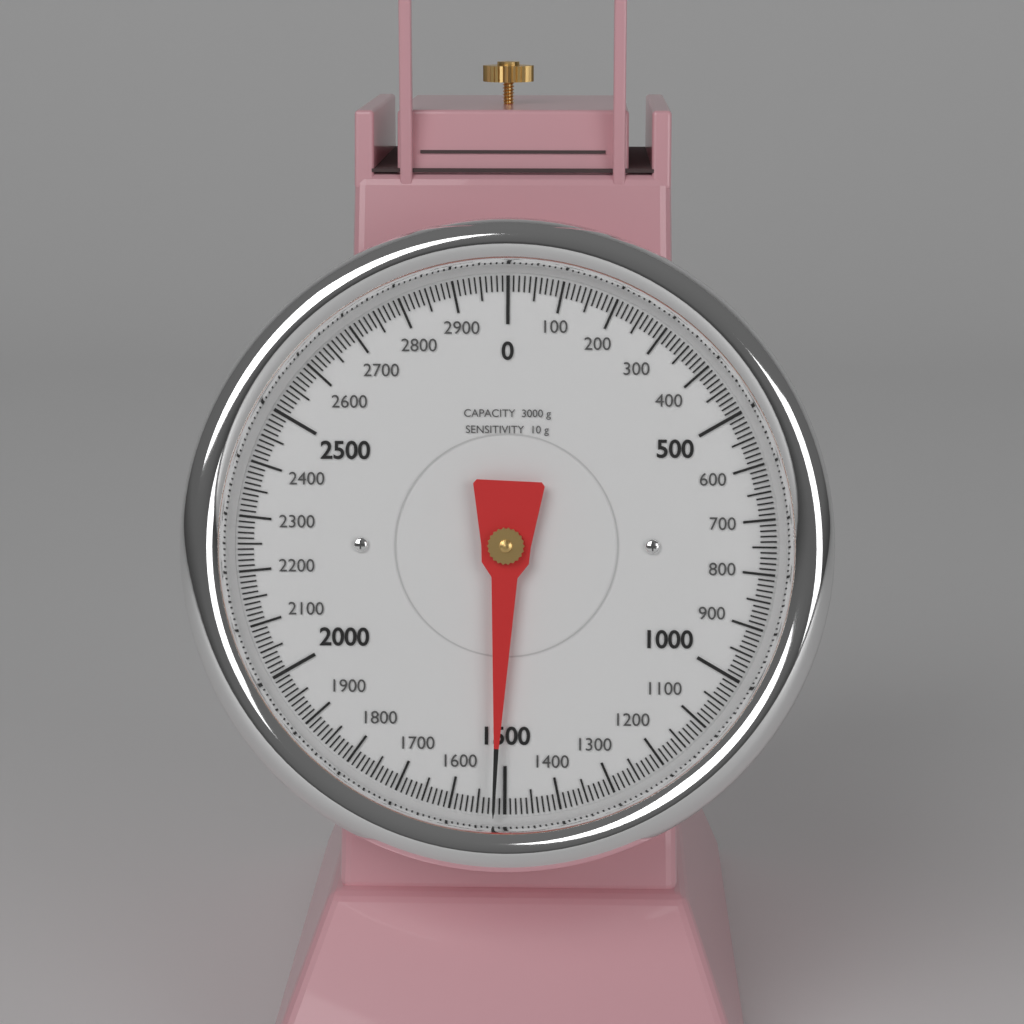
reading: 1520 g
